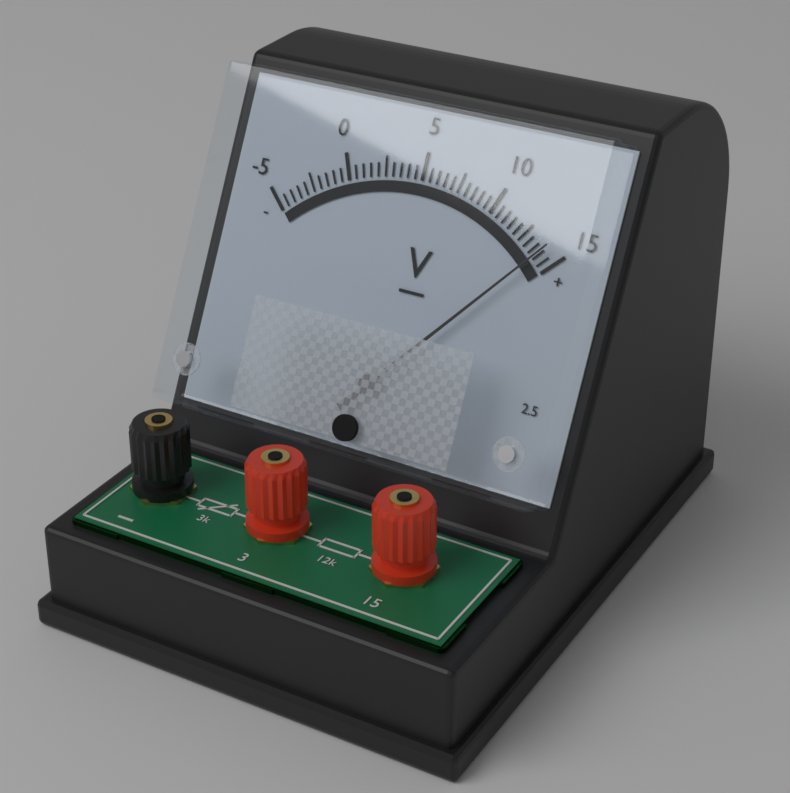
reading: 14.0 V
